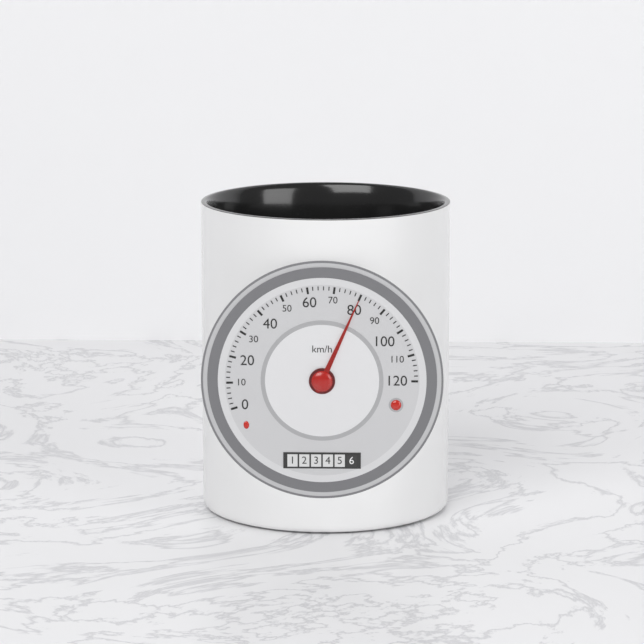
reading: 80 km/h
